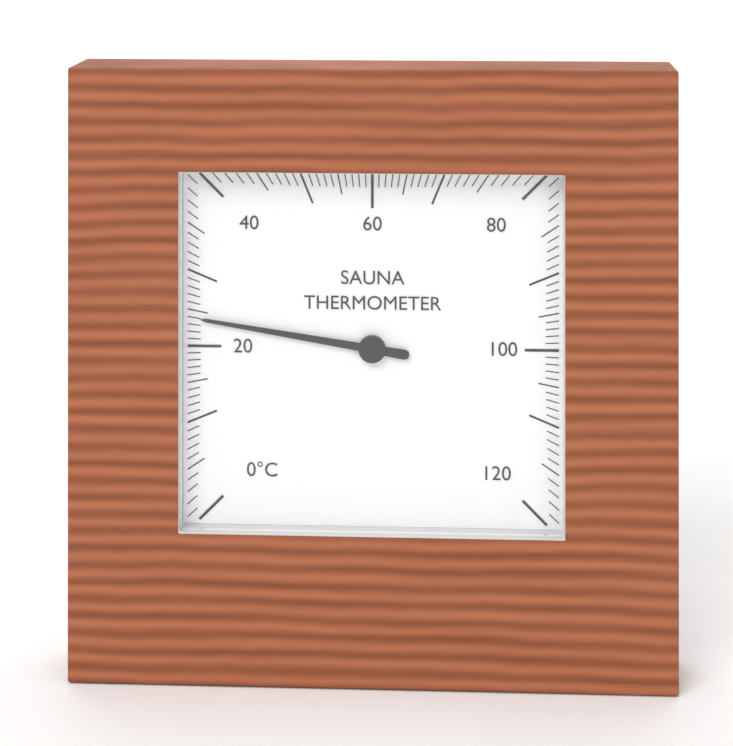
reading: 24 °C
